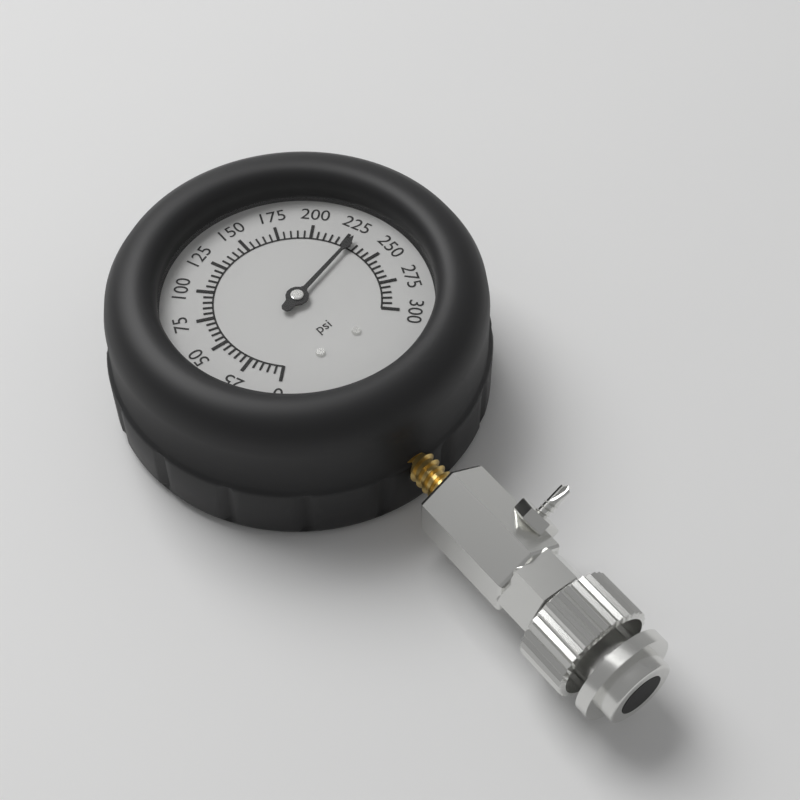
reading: 230 psi
